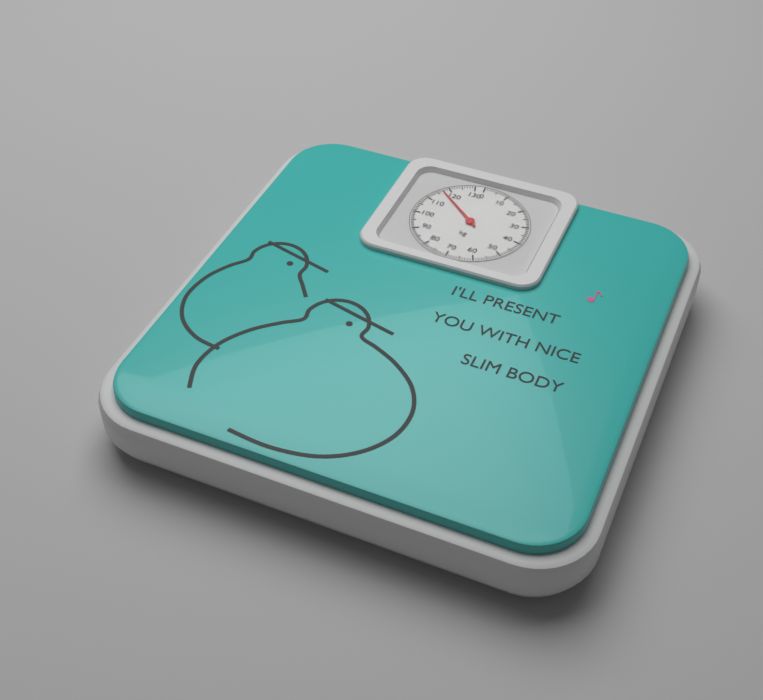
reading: 117 kg
